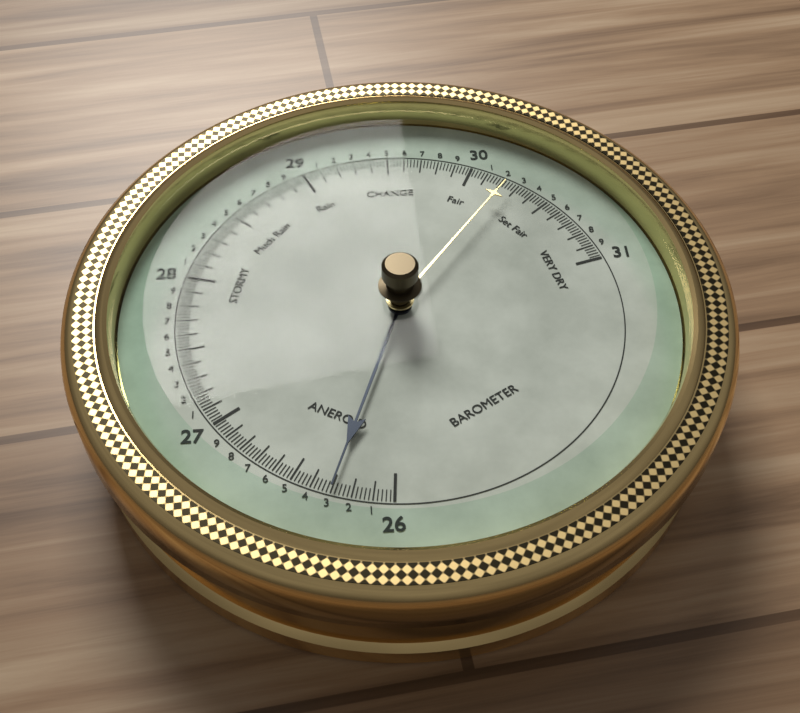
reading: 26.30 (no unit)
